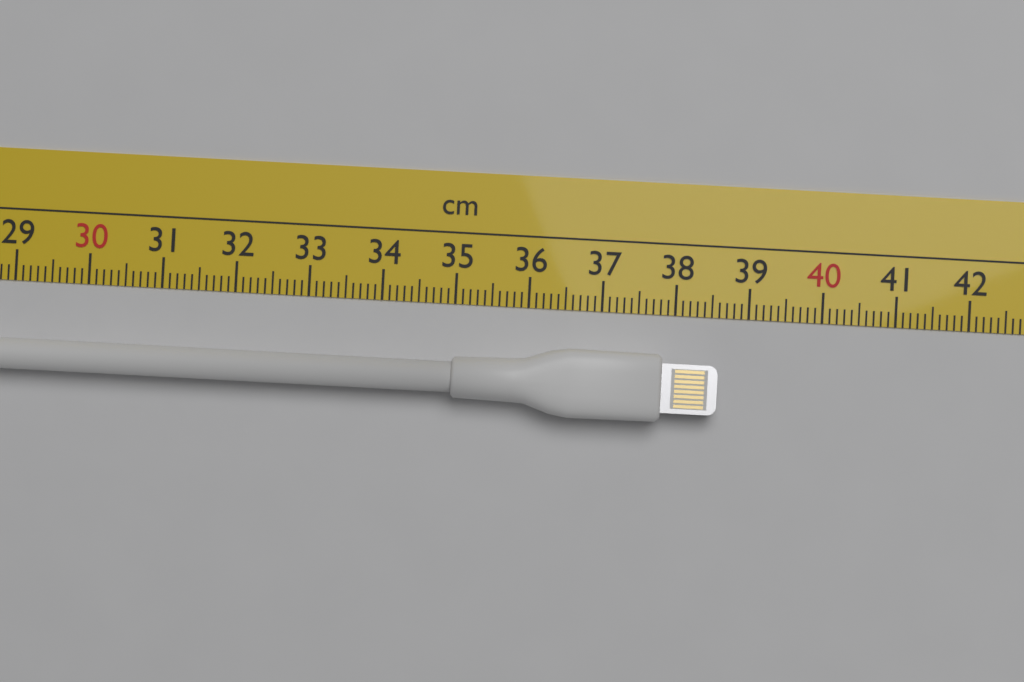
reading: 38.6 cm
